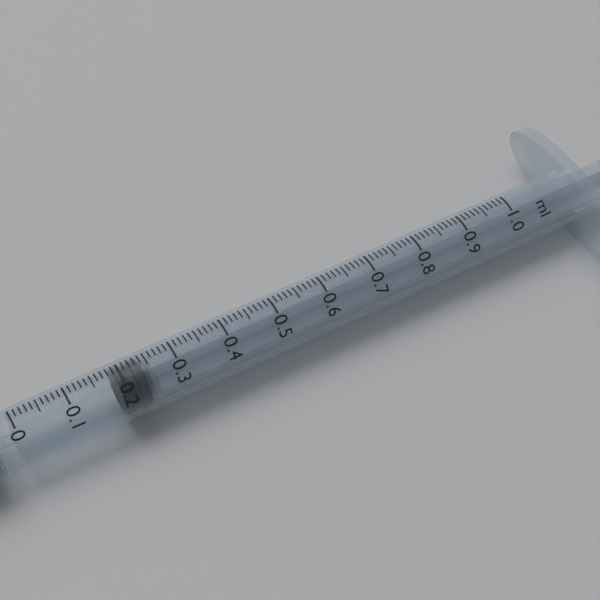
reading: 0.19 ml
